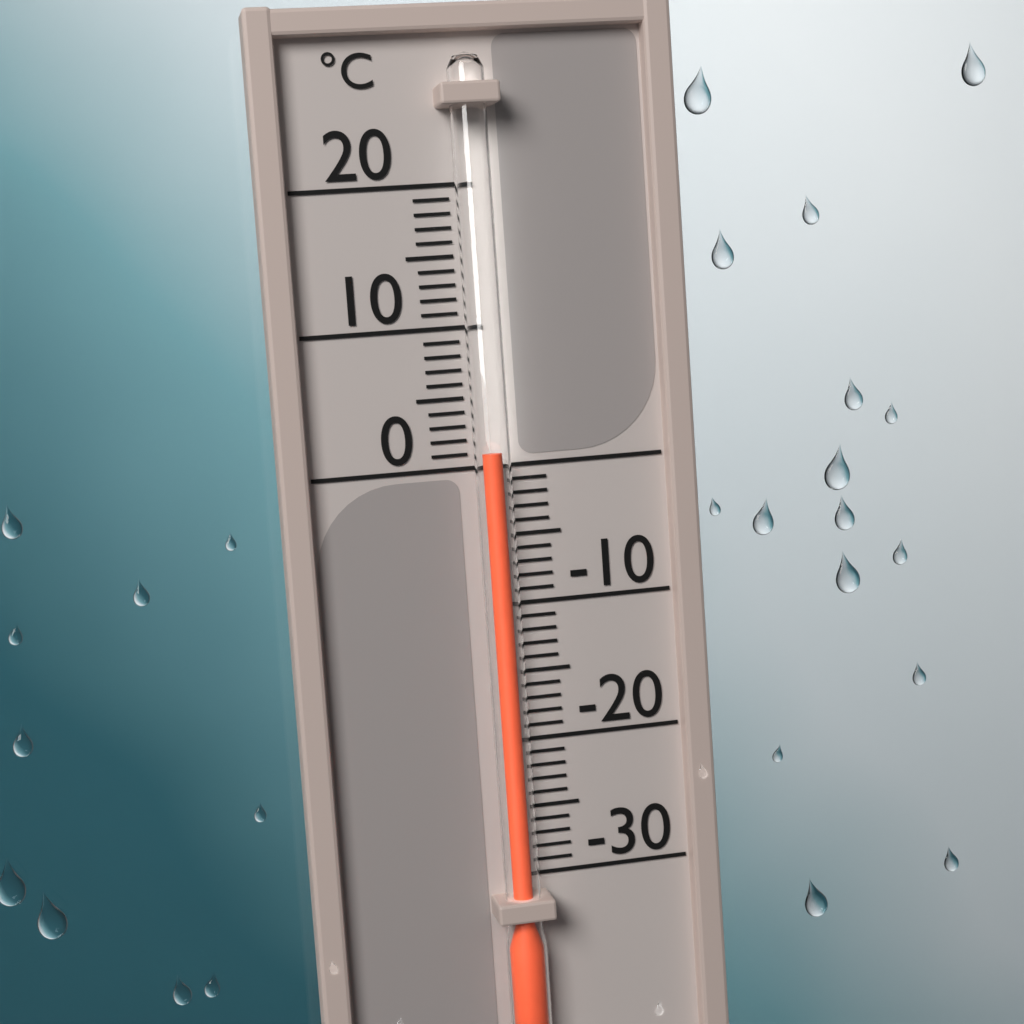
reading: 1 °C
